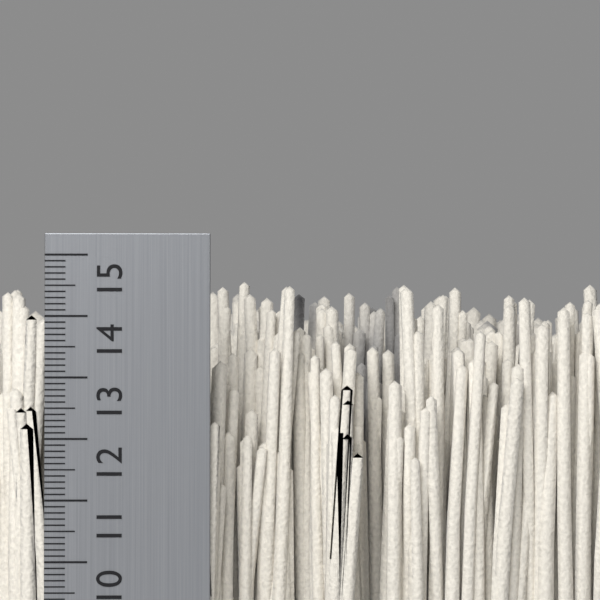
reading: 14.7 cm
